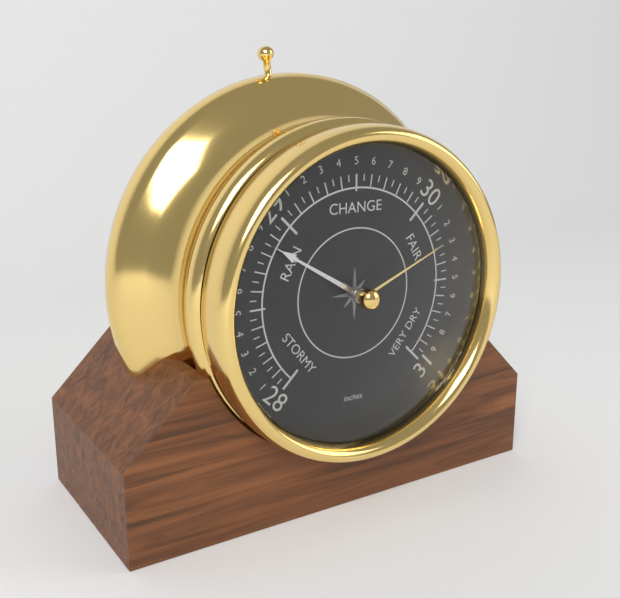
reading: 28.85 inches
